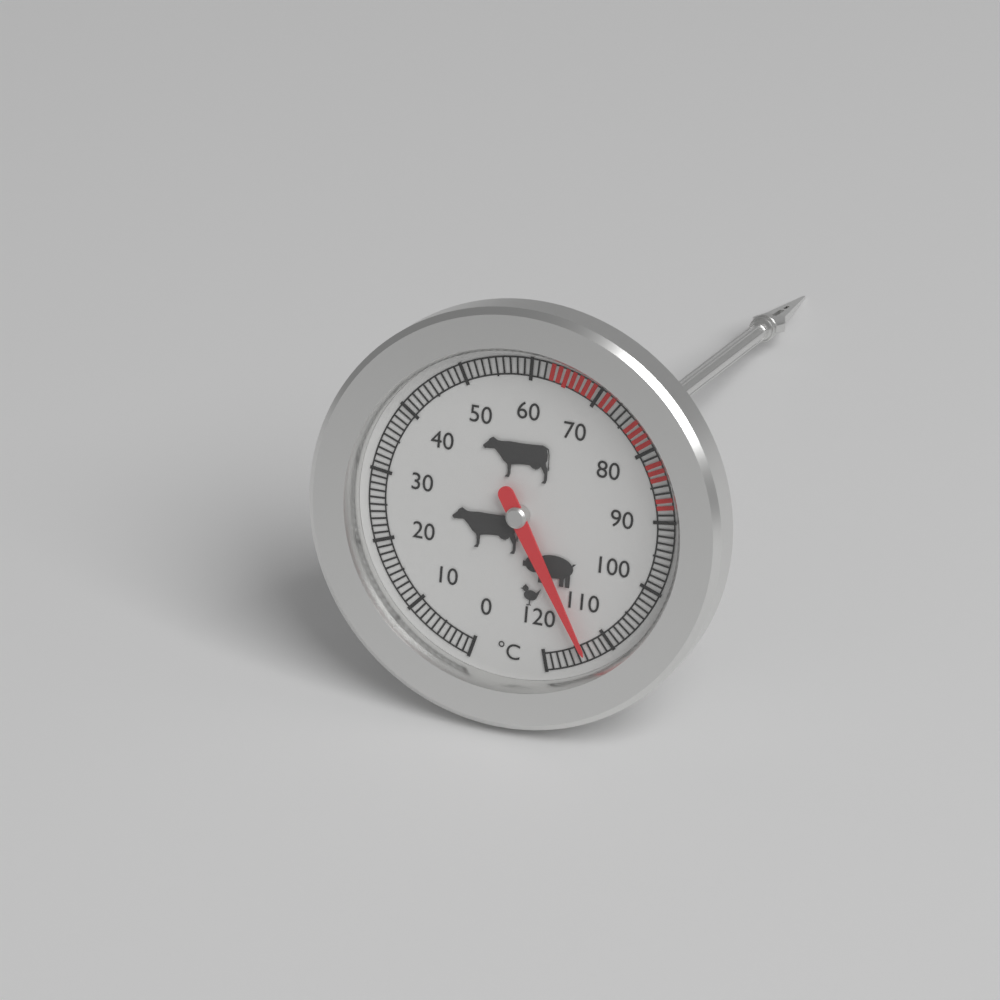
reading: 114 °C
